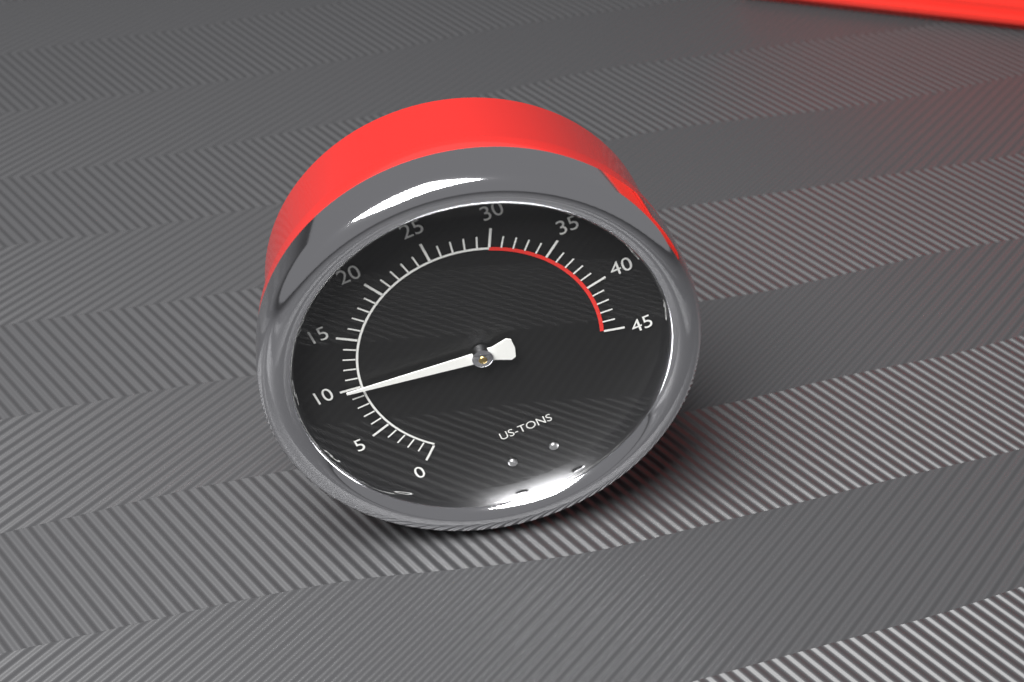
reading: 10 US tons
